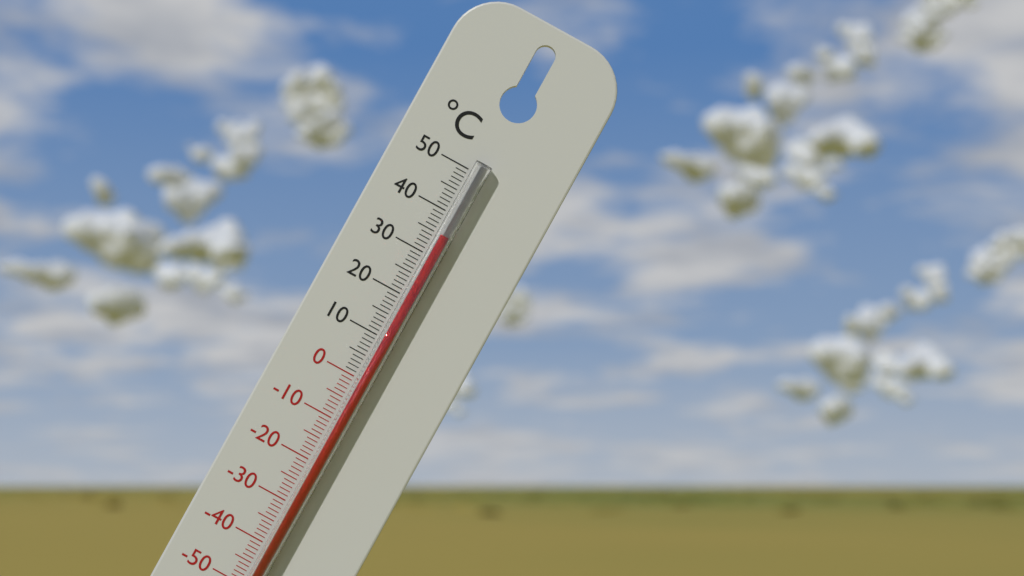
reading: 35 °C
